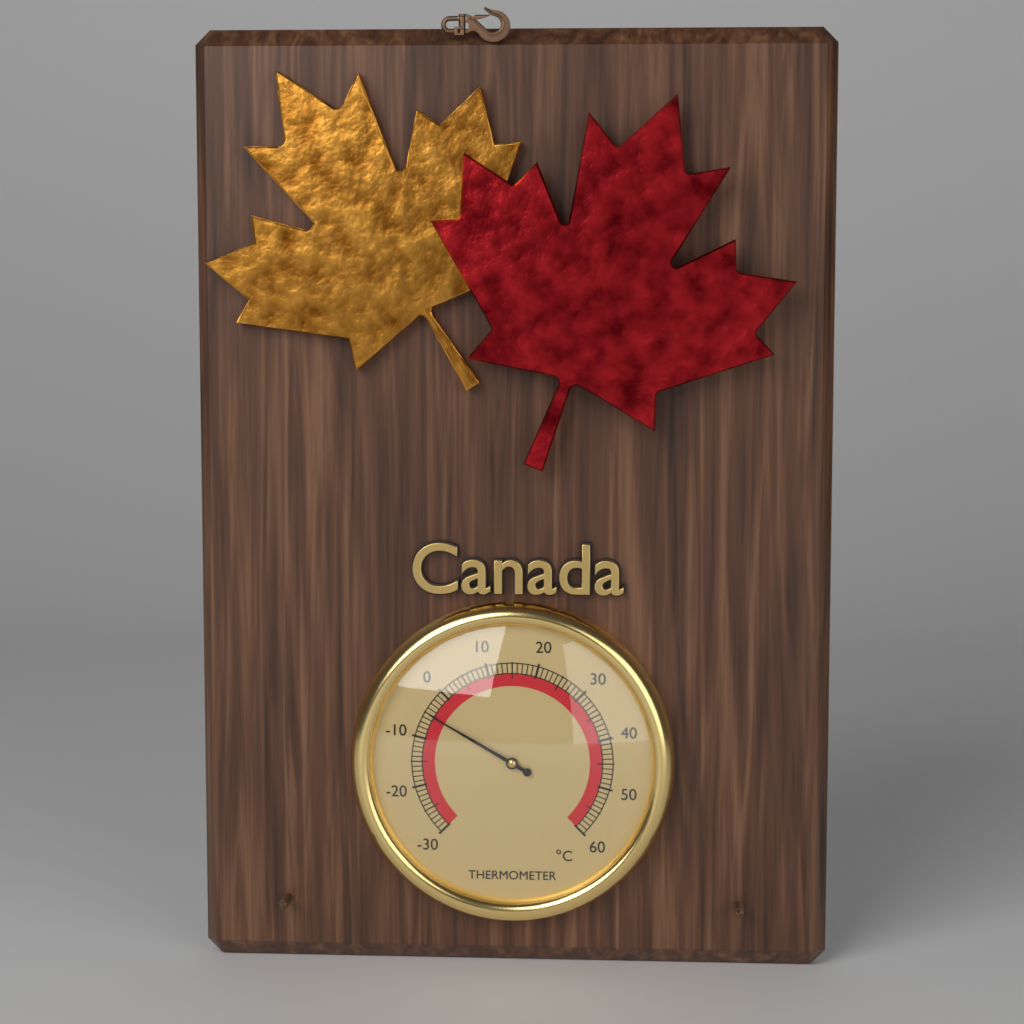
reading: -5 °C
